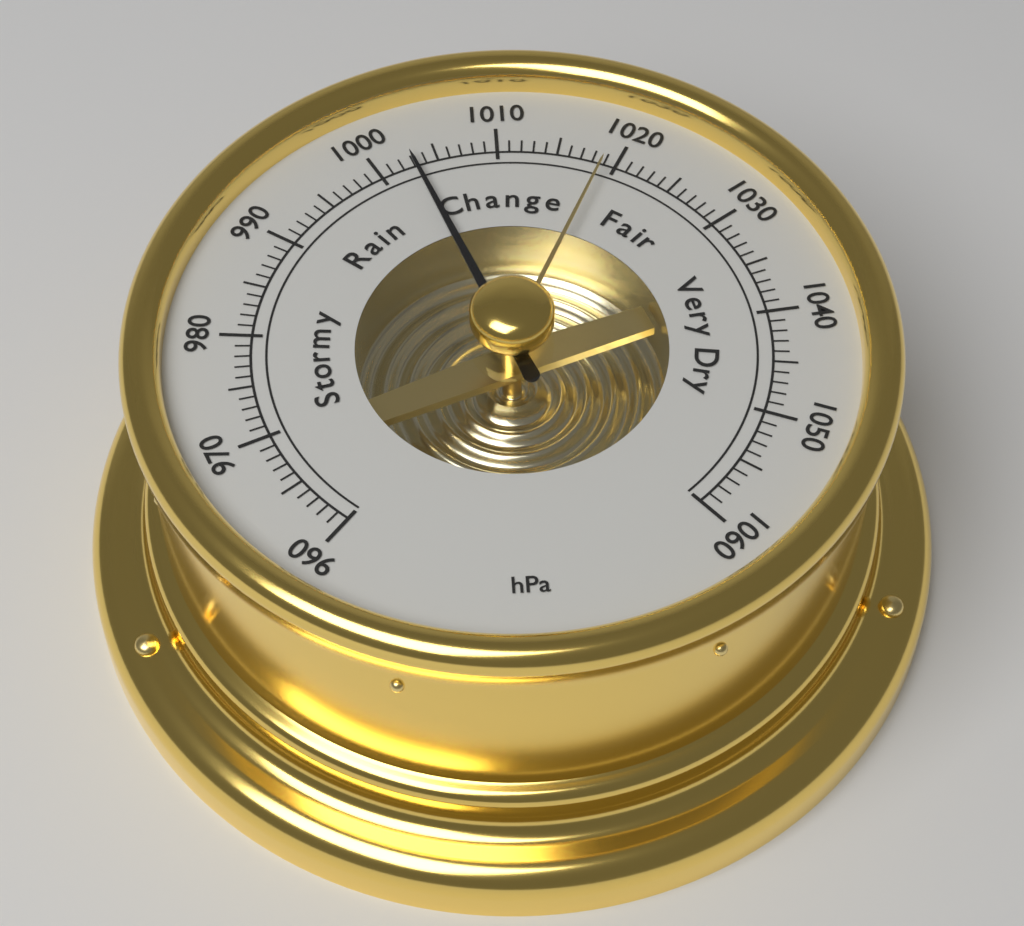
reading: 1003 hPa
